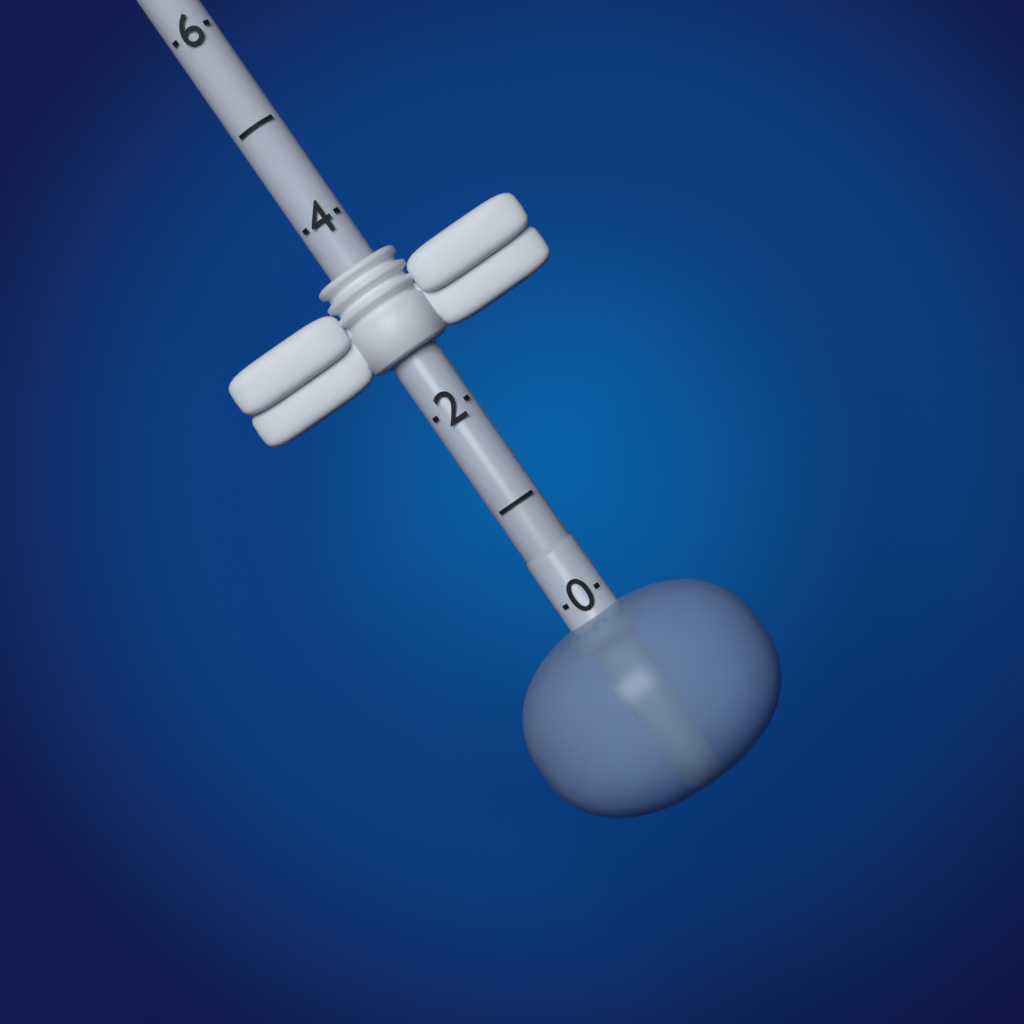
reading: 3.5 (no unit)
